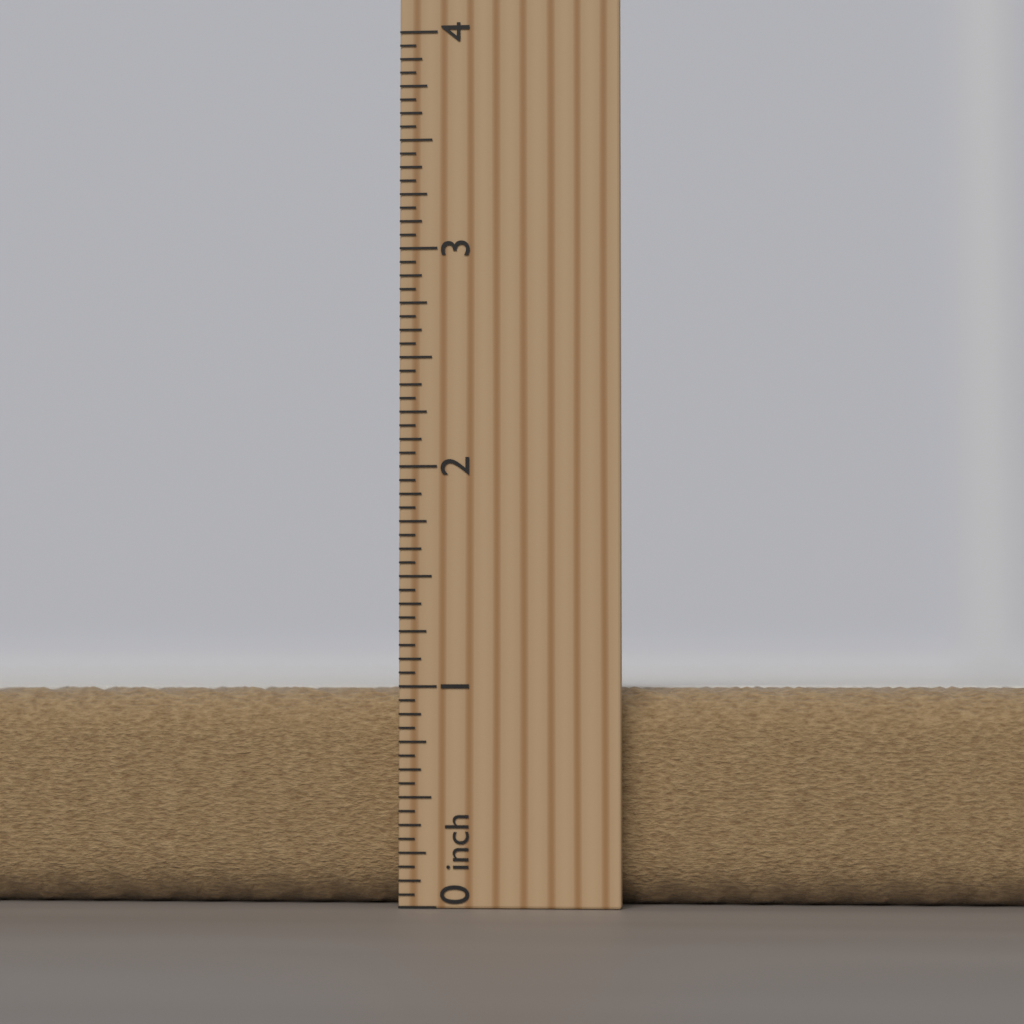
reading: 1.0000 inch
